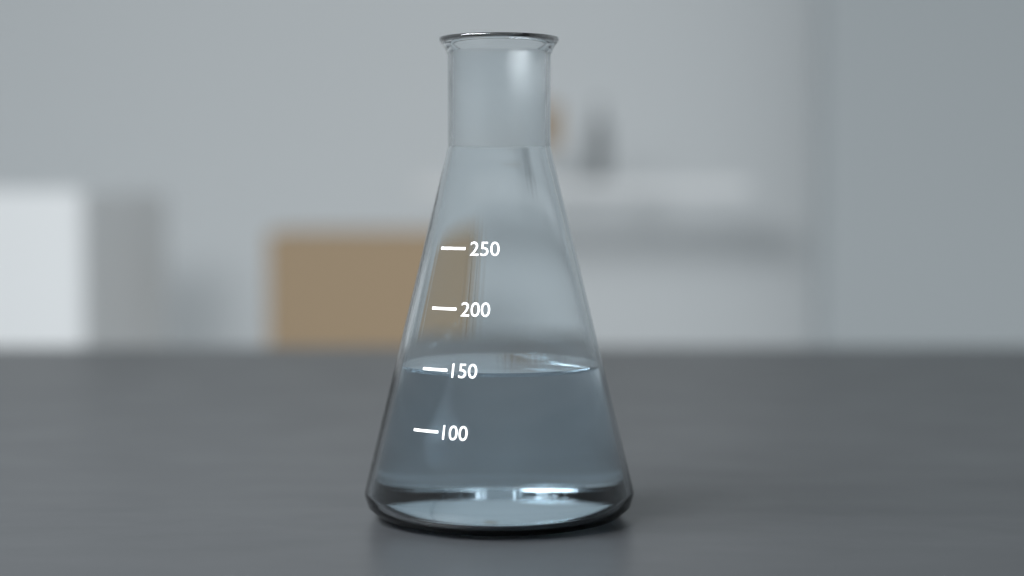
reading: 148 (no unit)
